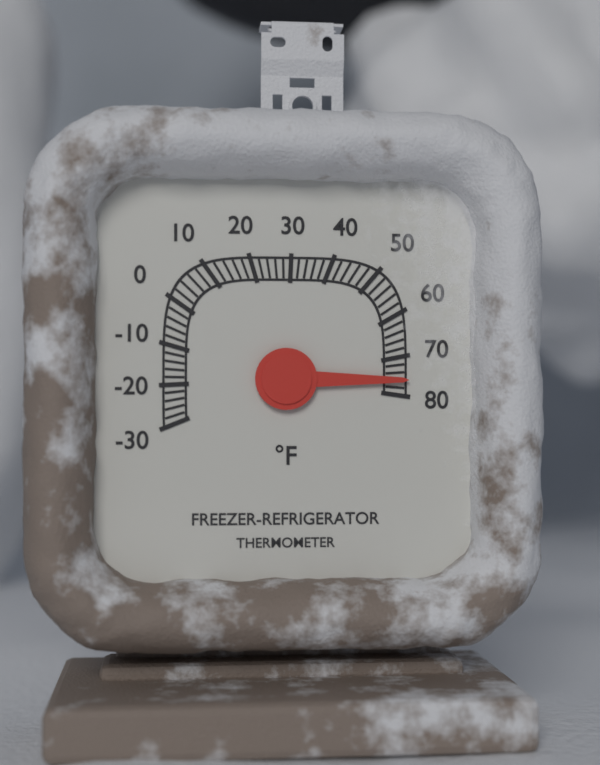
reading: 76 °F
